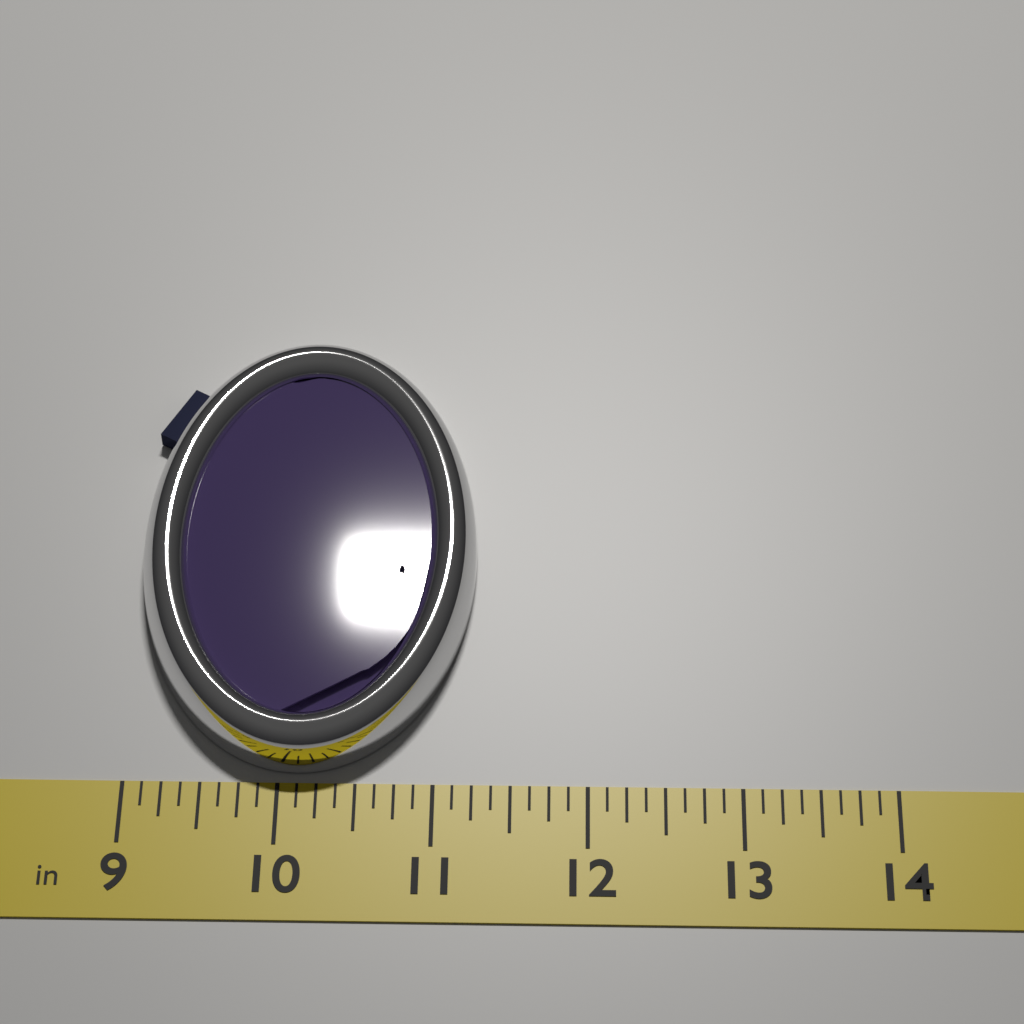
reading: 11.250 in
